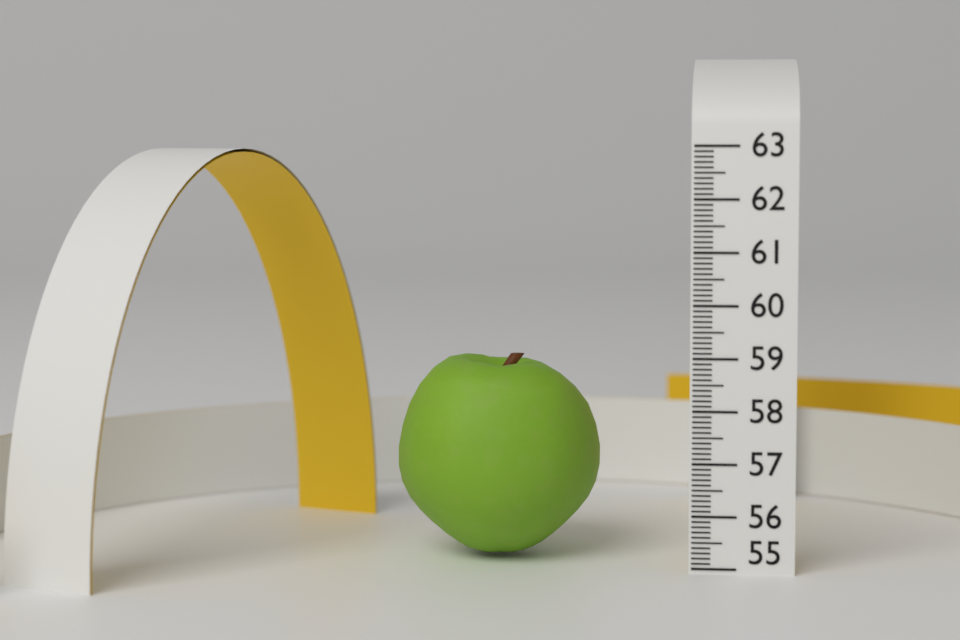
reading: 58.9 (no unit)
